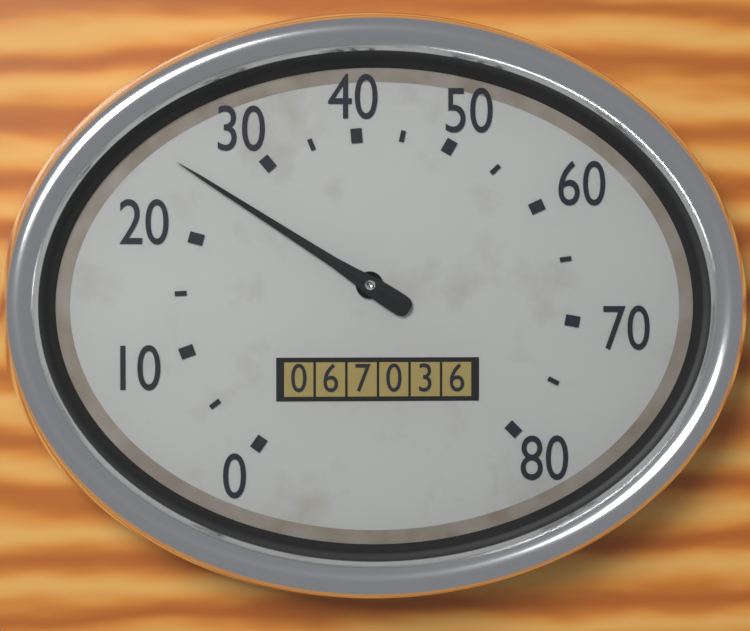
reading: 25 (no unit)
